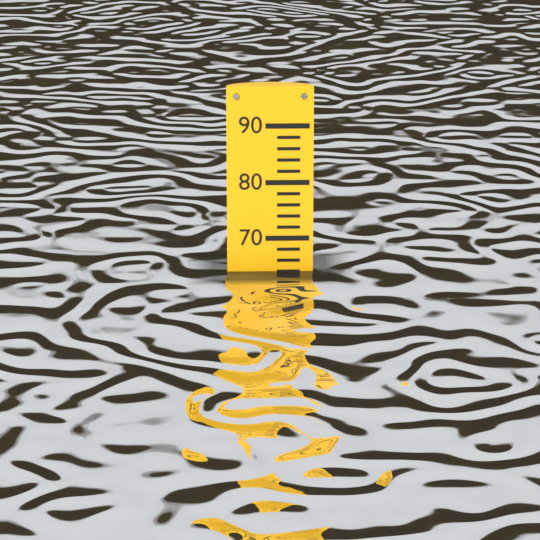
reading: 64 (no unit)
